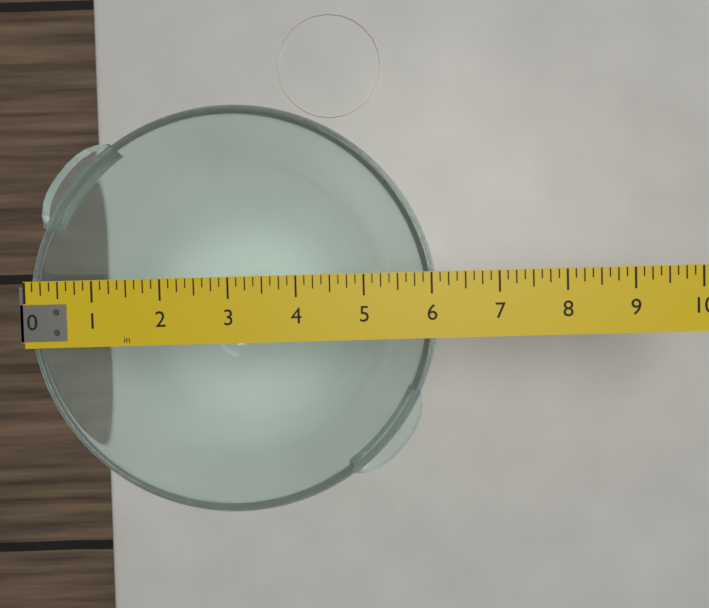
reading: 6.125 in
